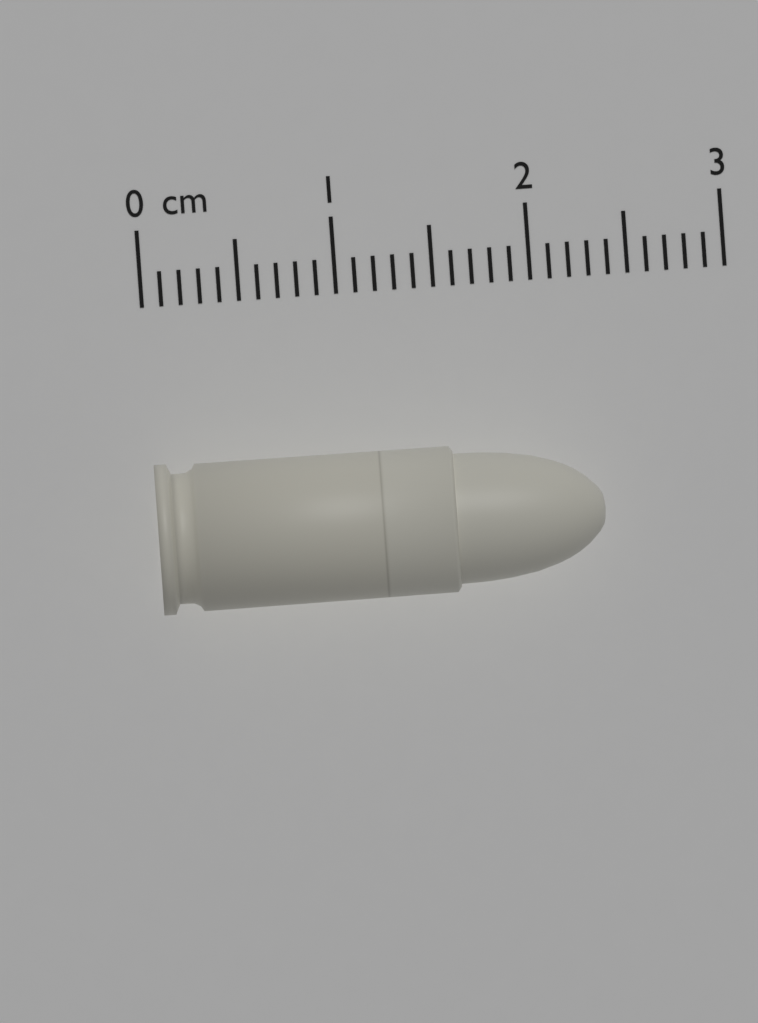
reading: 2.3 cm
